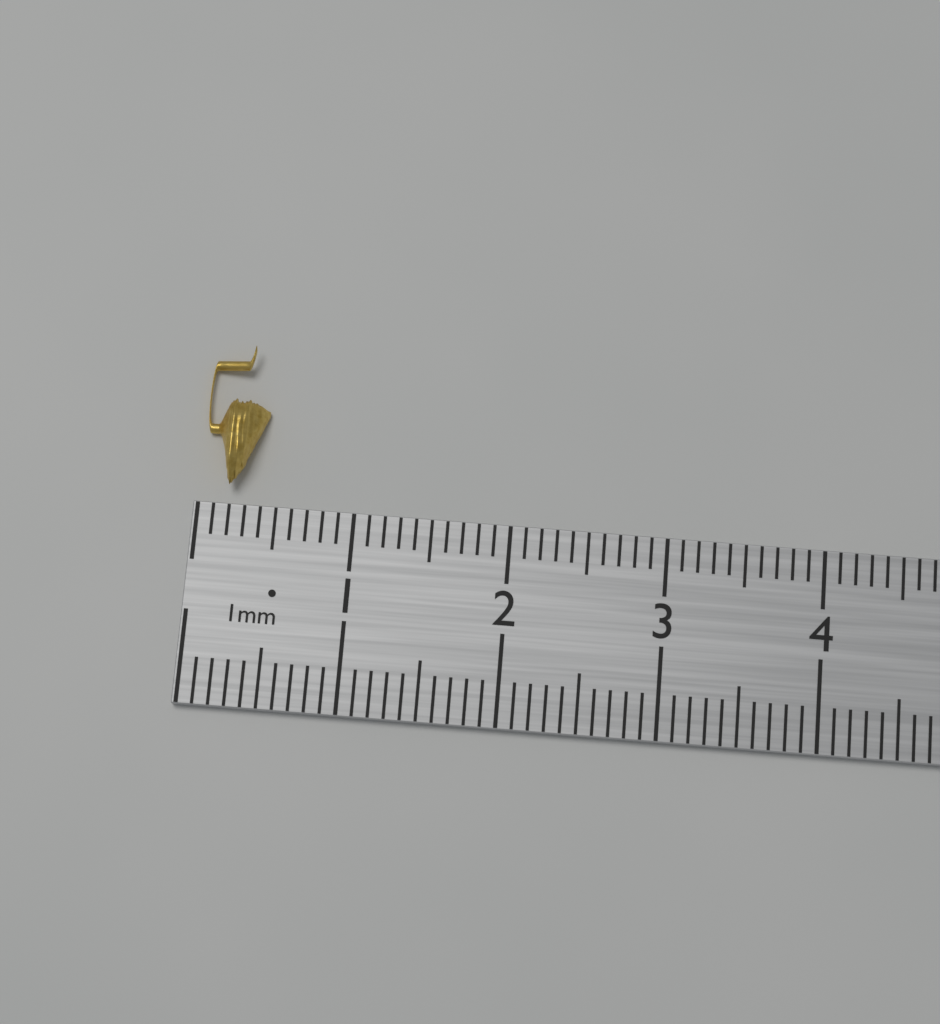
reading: 0.4 cm
